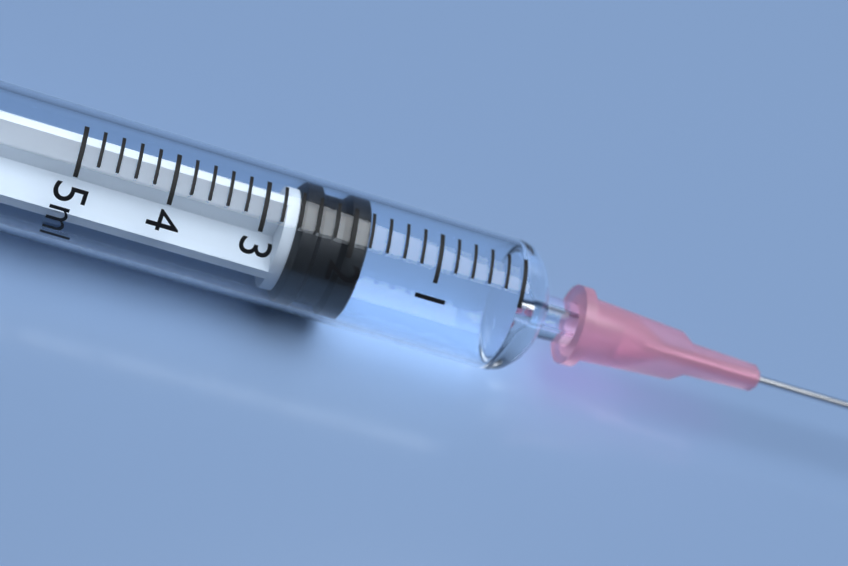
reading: 1.8 ml
